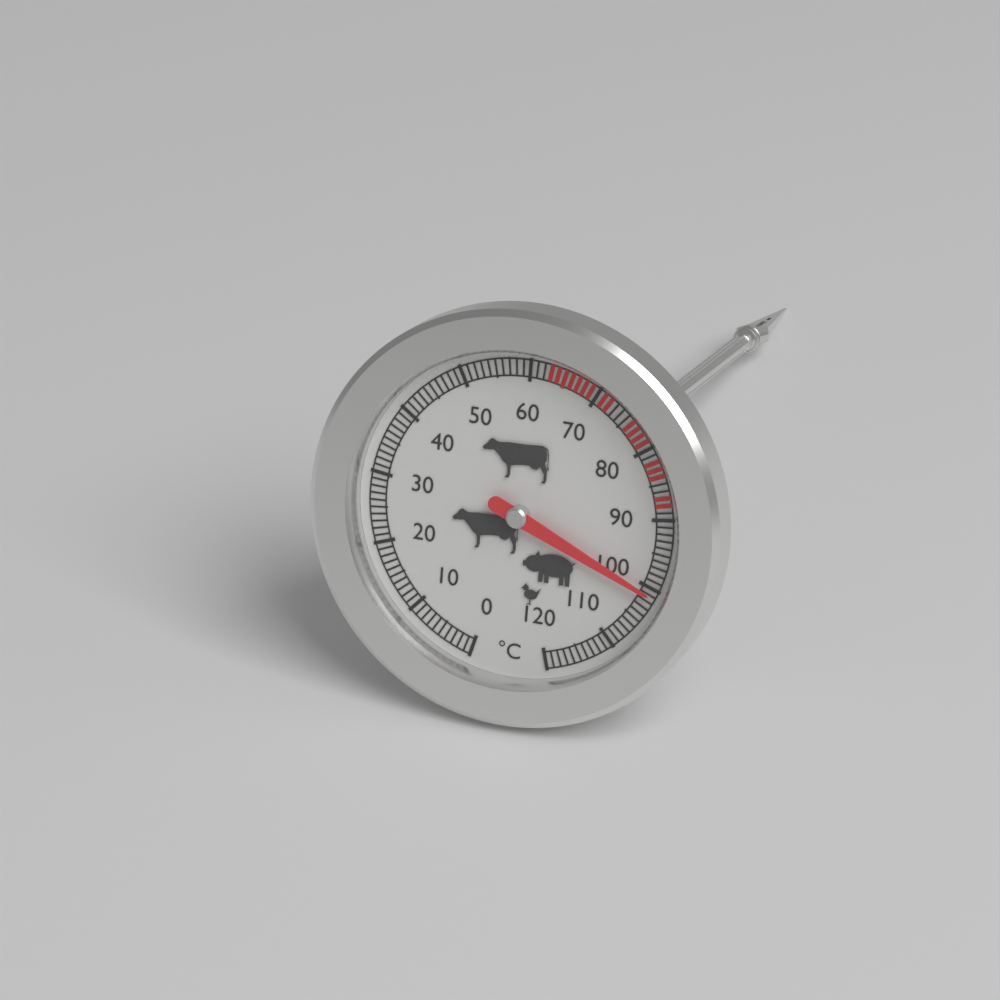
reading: 101 °C
